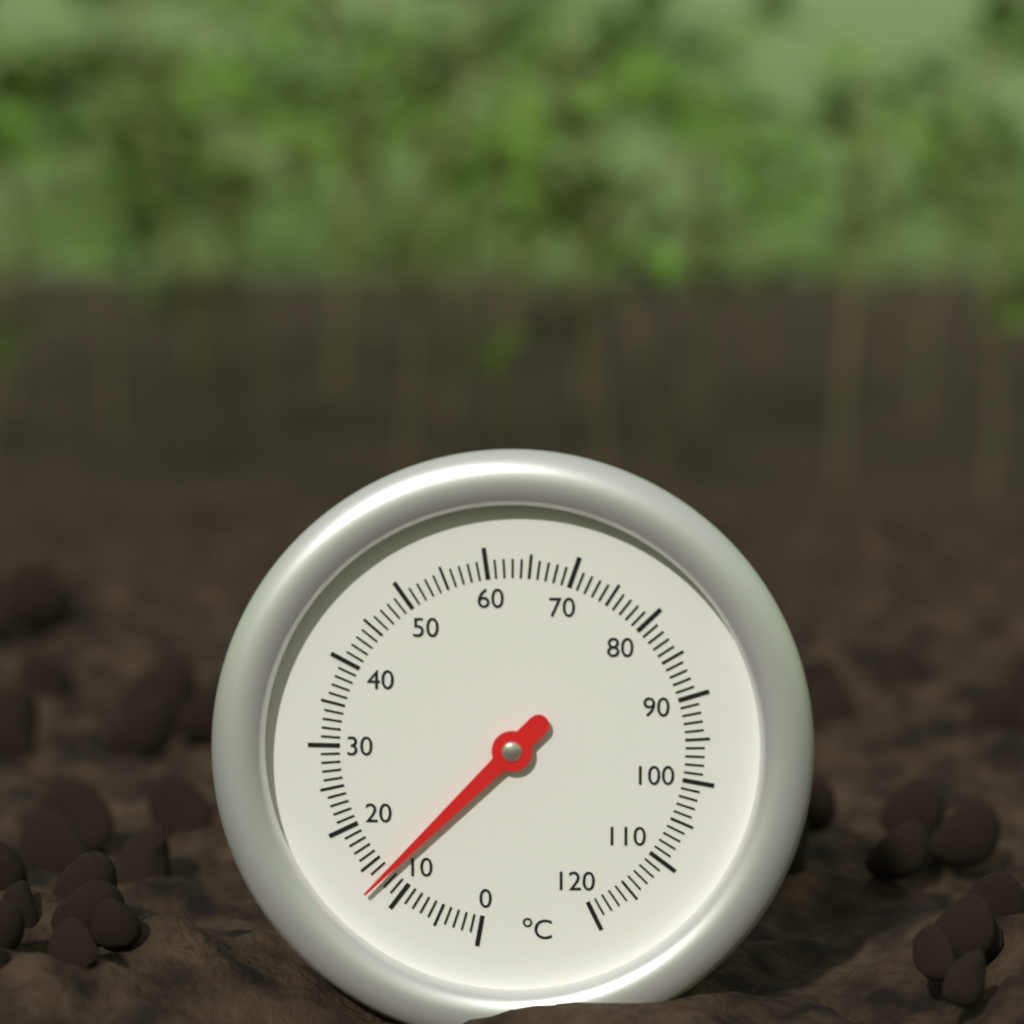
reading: 13 °C
